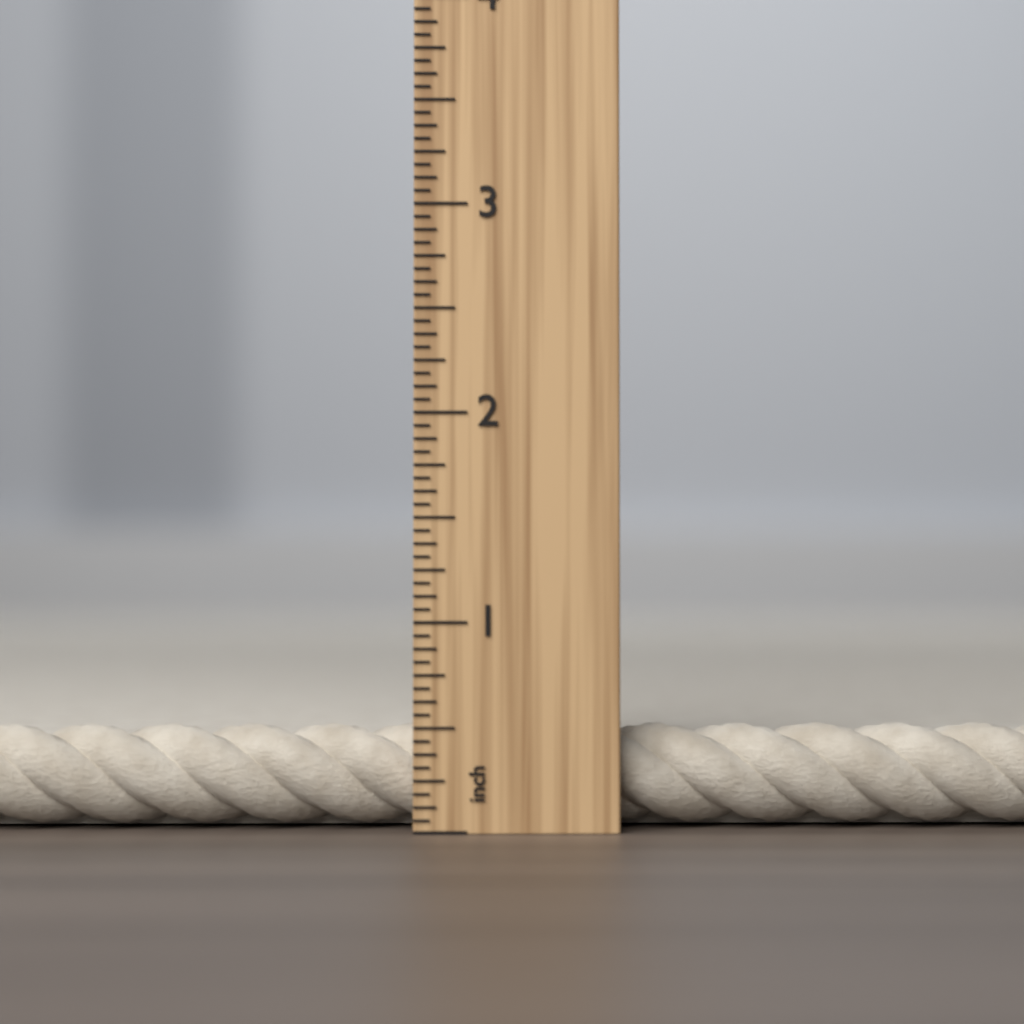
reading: 0.4375 inch
